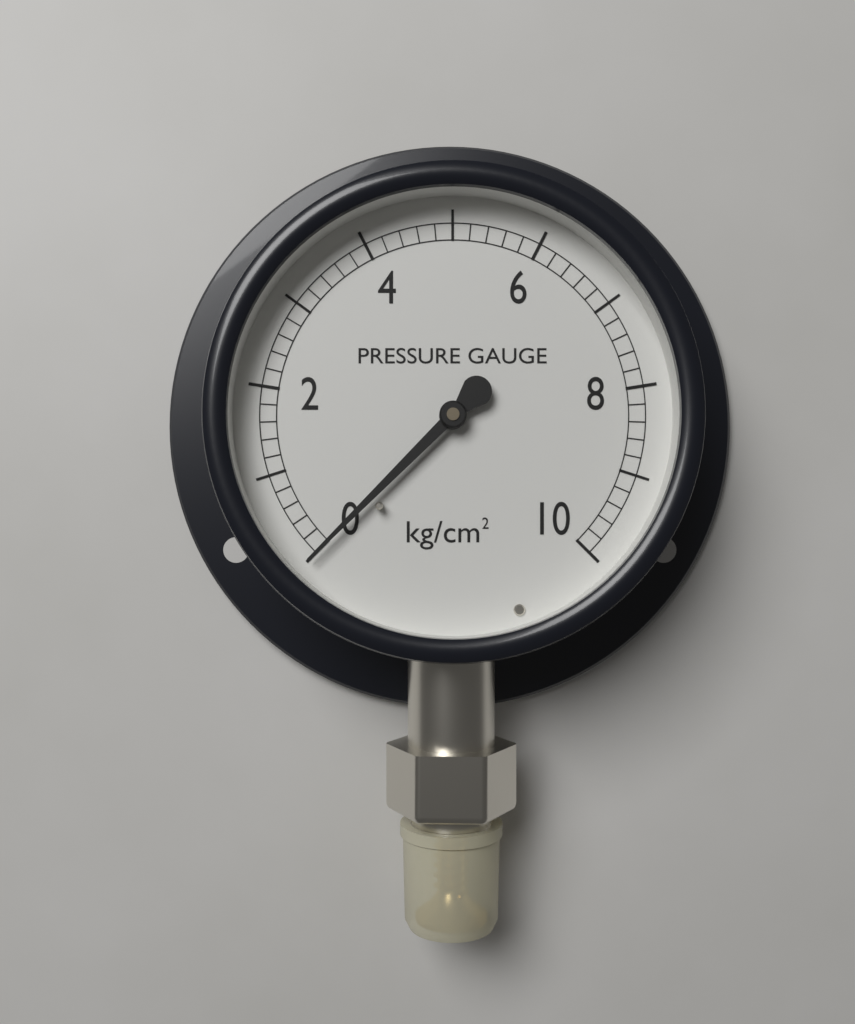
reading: 0.0 kg/cm²
